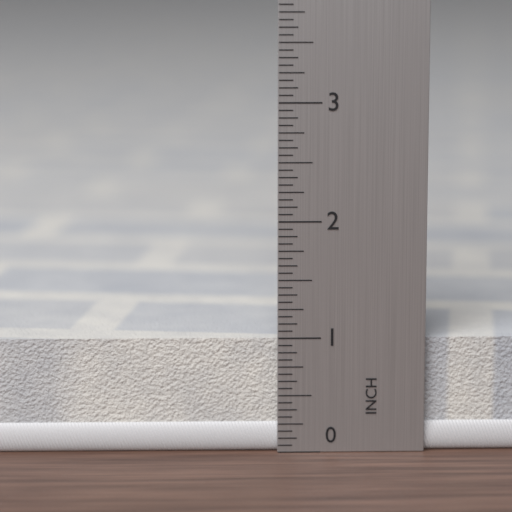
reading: 1.0000 in
